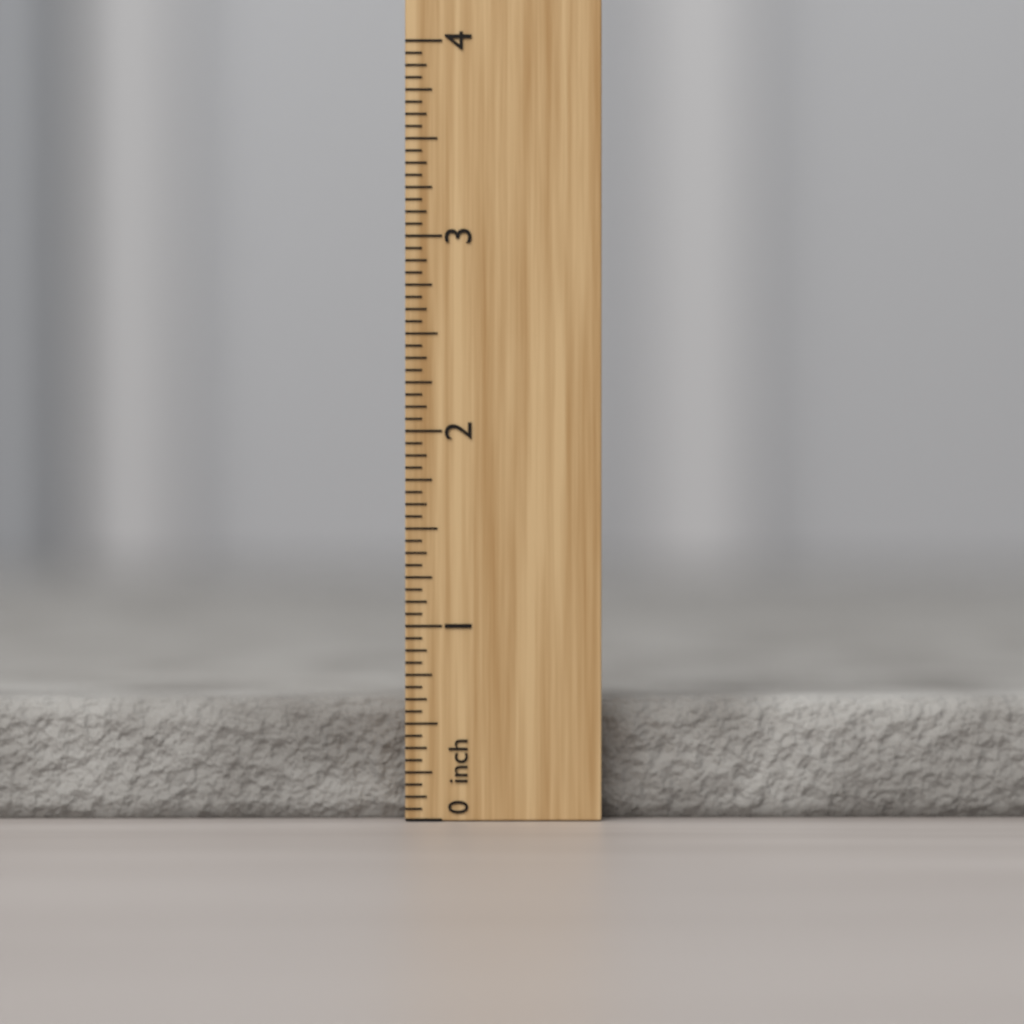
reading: 0.6250 inch
